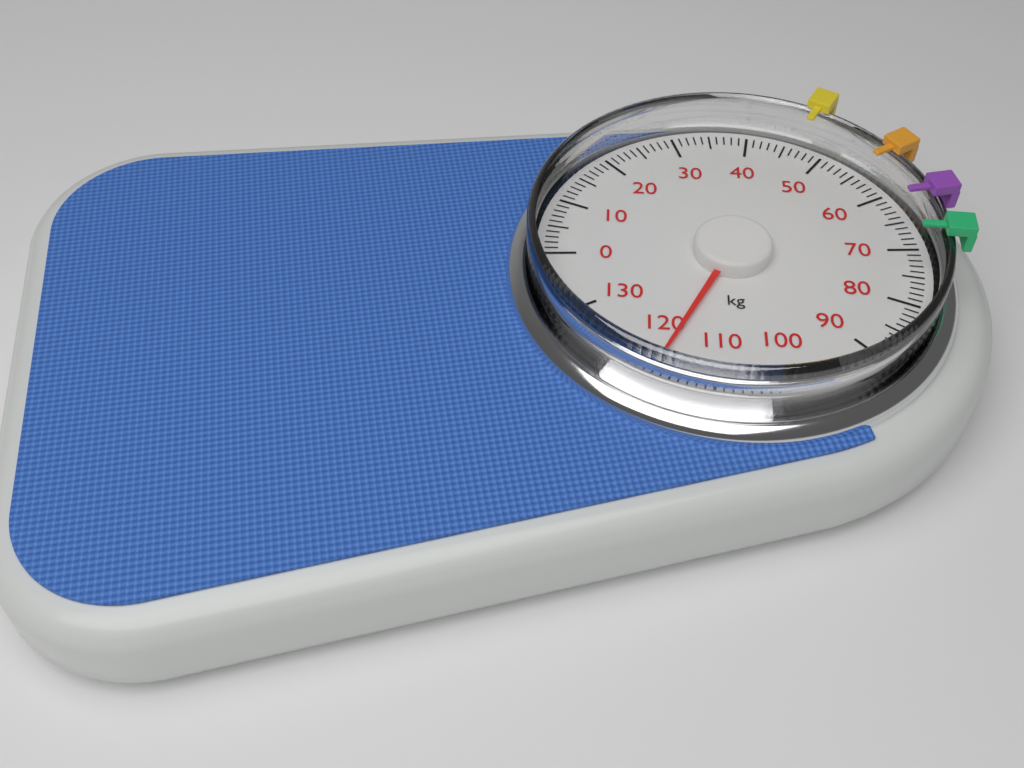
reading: 117 kg
